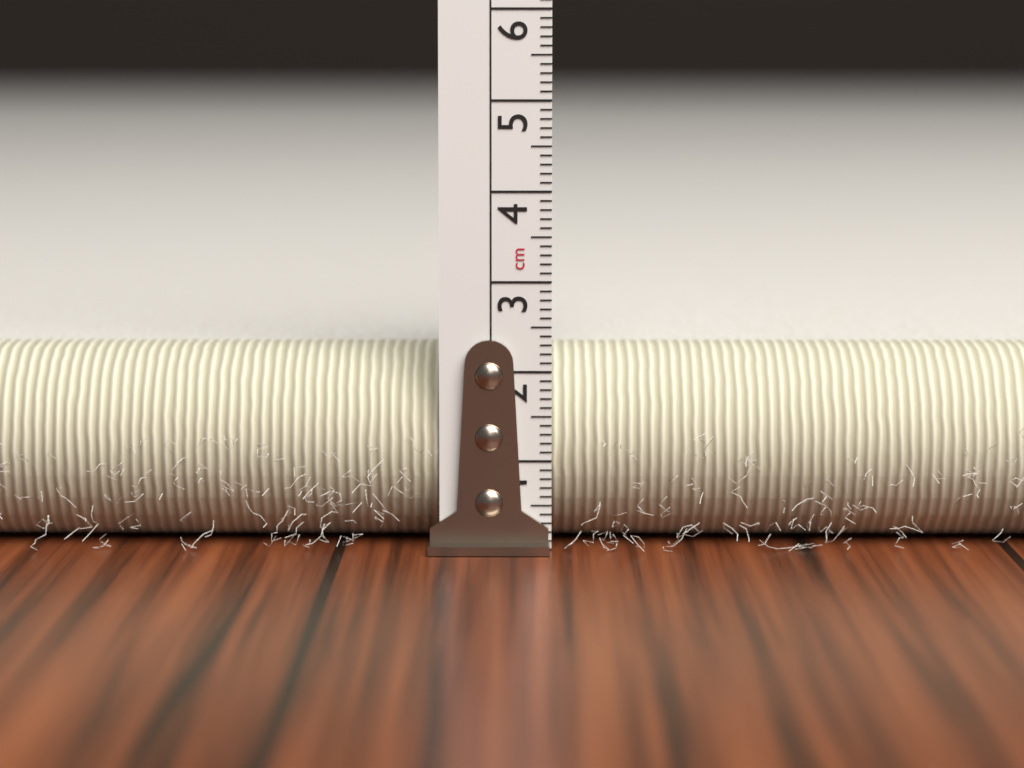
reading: 2.2 cm
